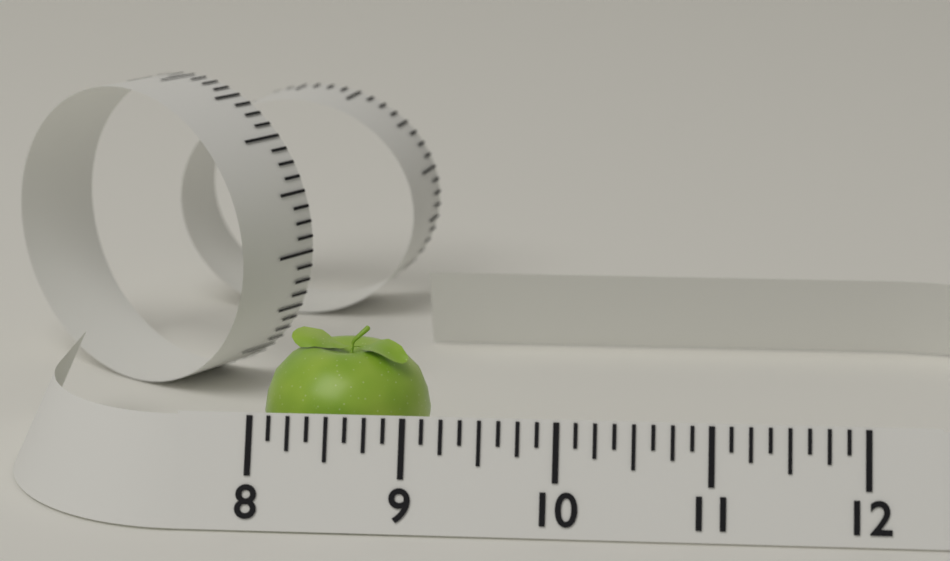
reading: 9.125 (no unit)
